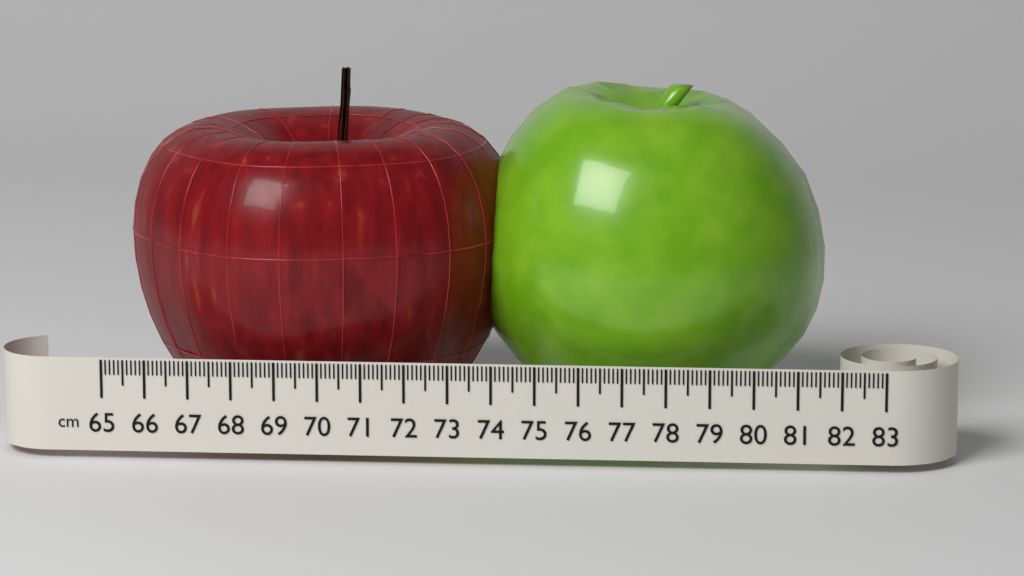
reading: 74.2 cm
